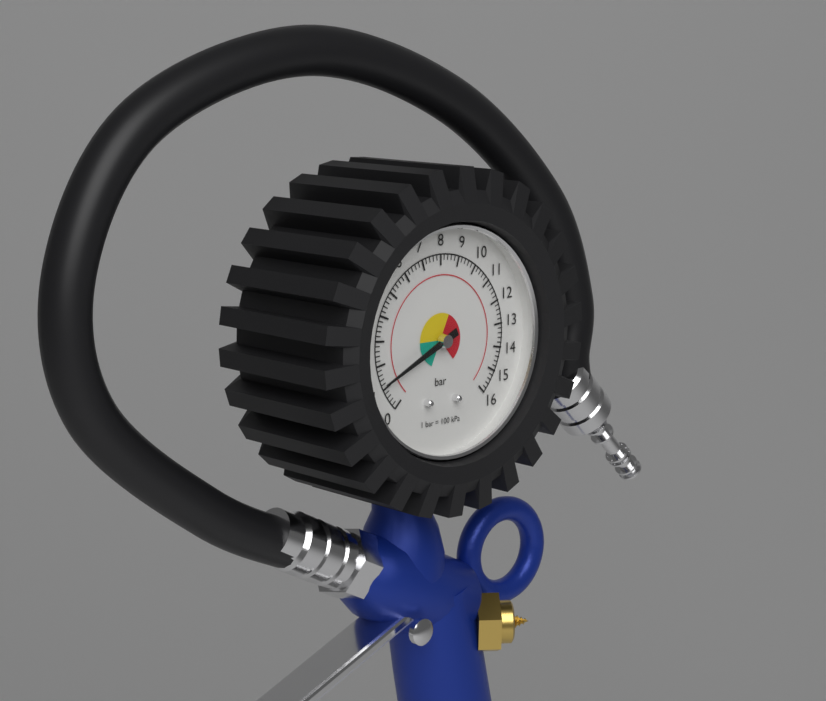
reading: 1.2 bar
